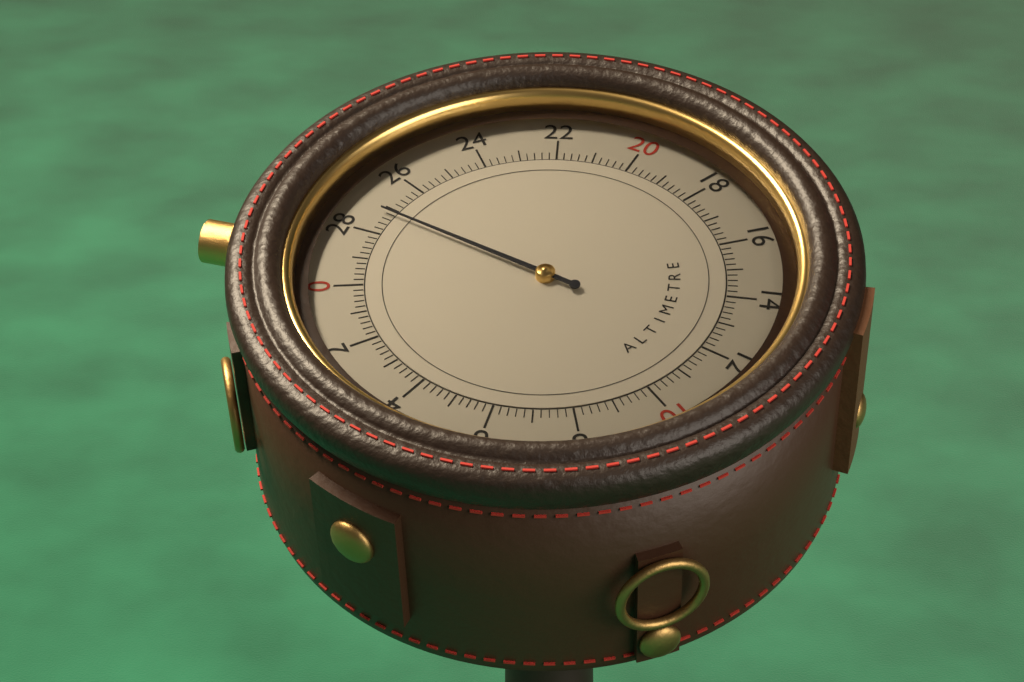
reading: 27.2 (no unit)
